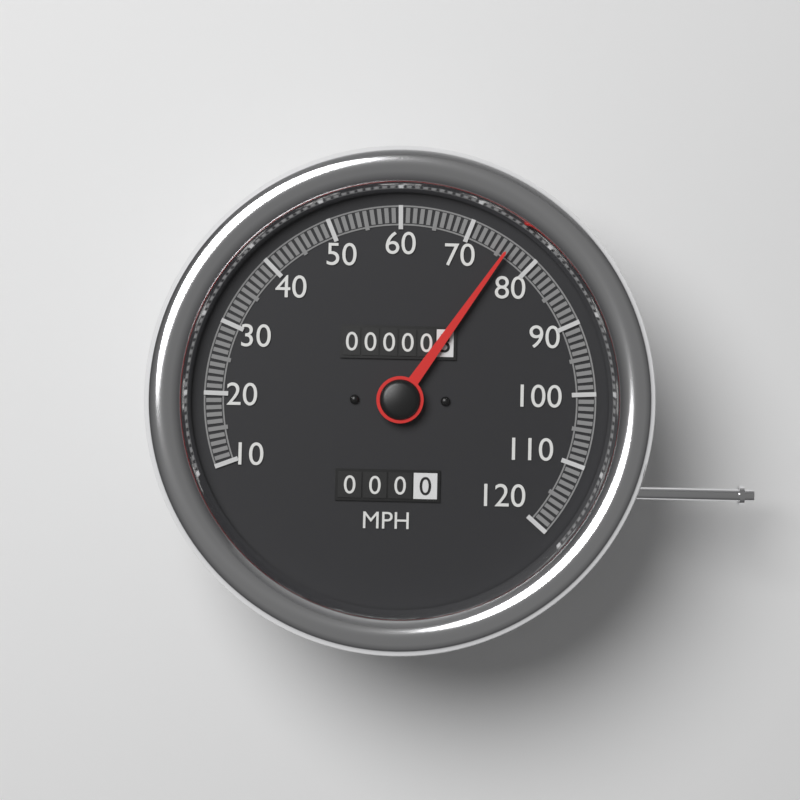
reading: 76 MPH
